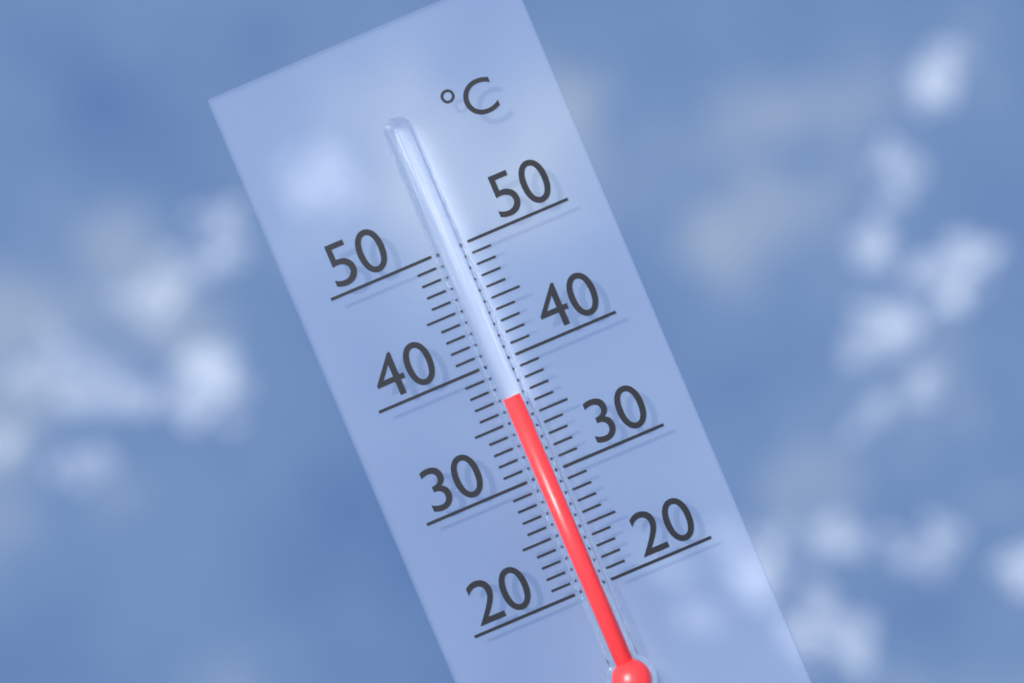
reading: 37 °C
